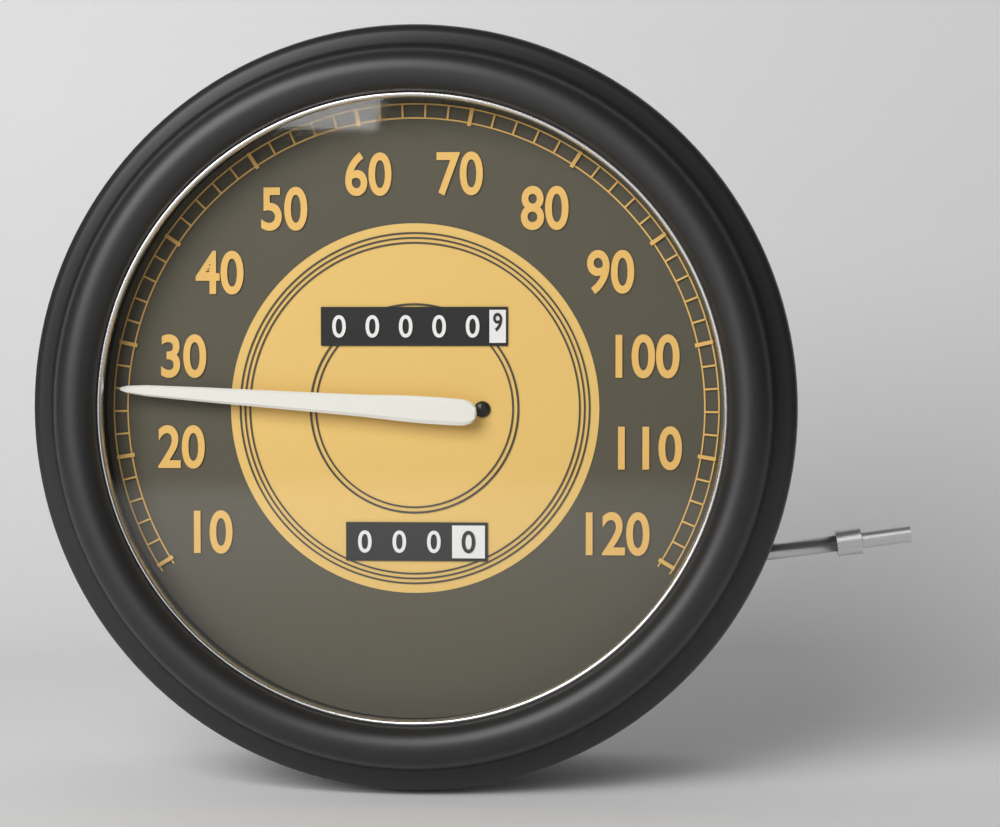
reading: 26 (no unit)
